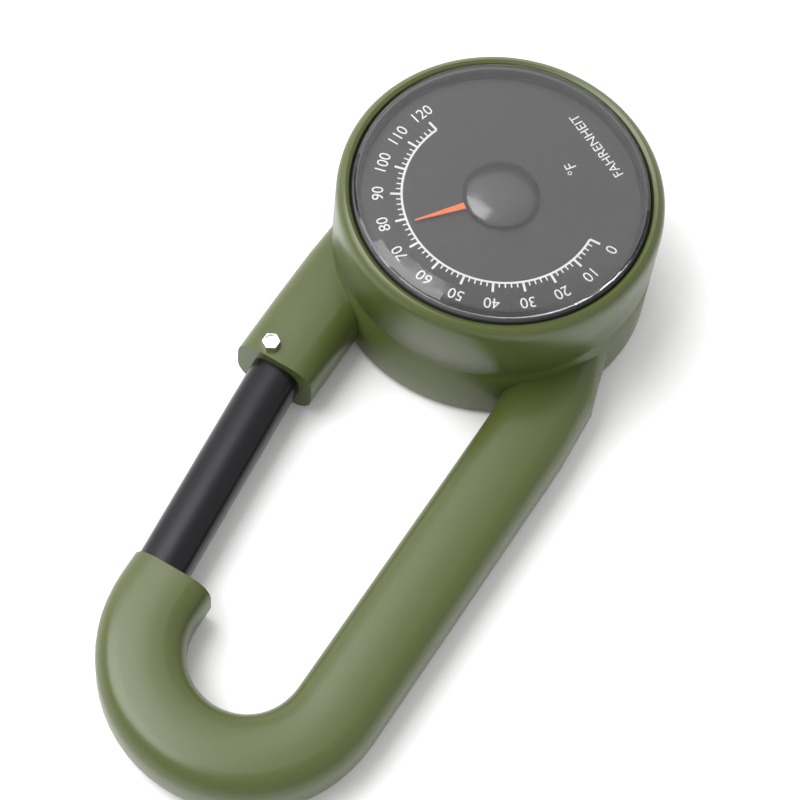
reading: 78 °F
